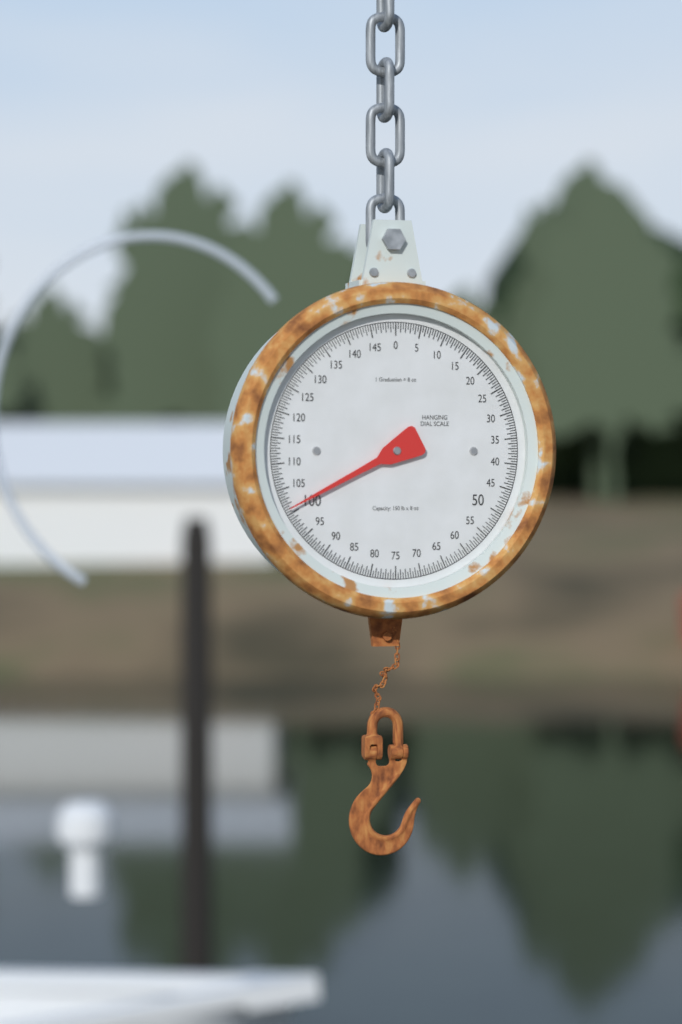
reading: 101.0 lb
